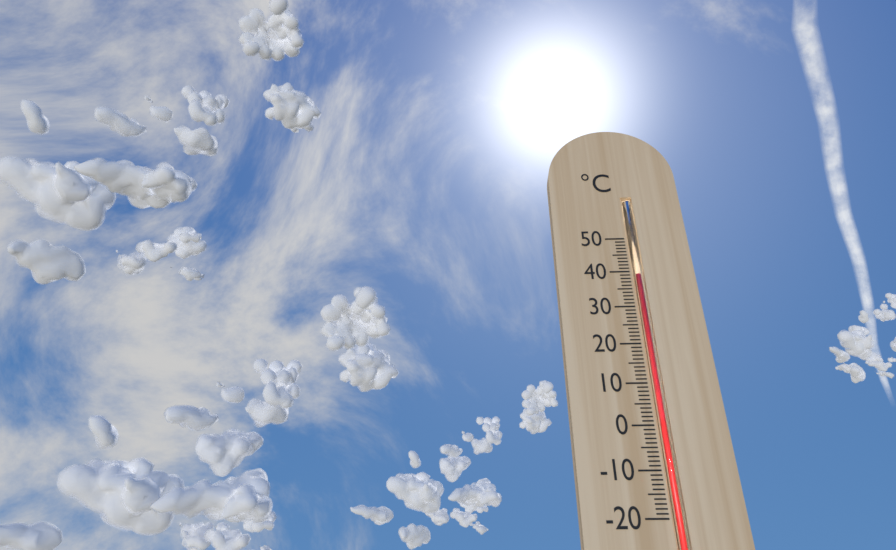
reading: 39 °C
